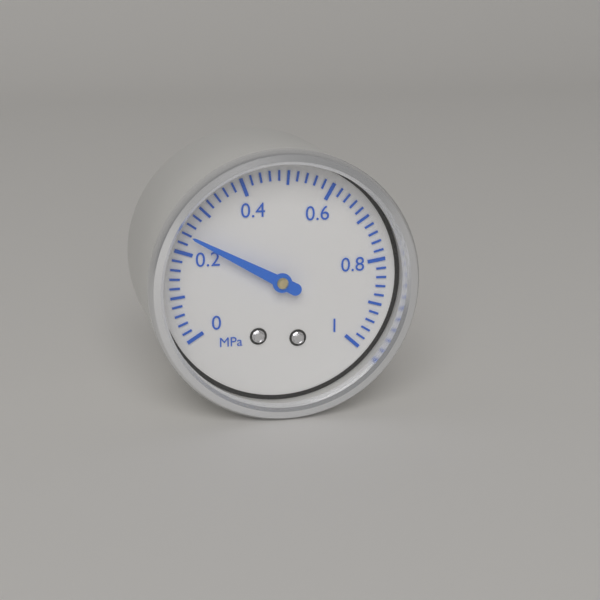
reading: 0.24 MPa
